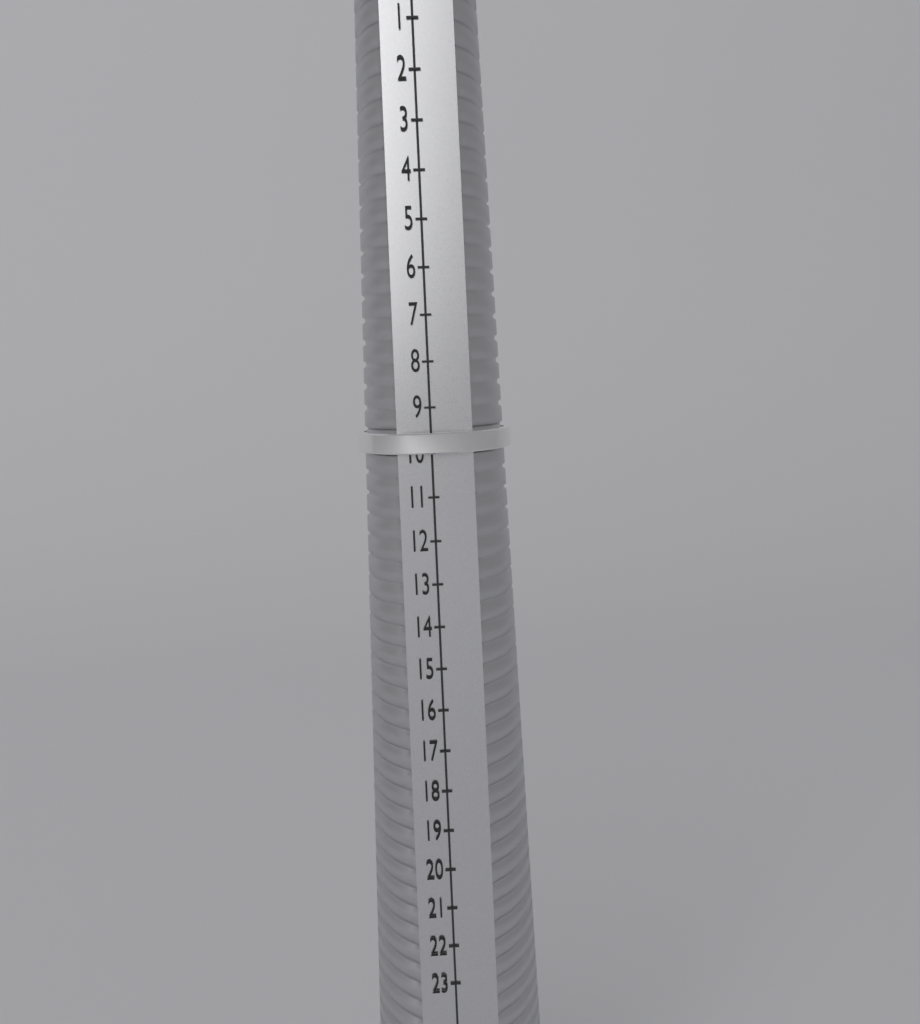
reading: 10 (no unit)
